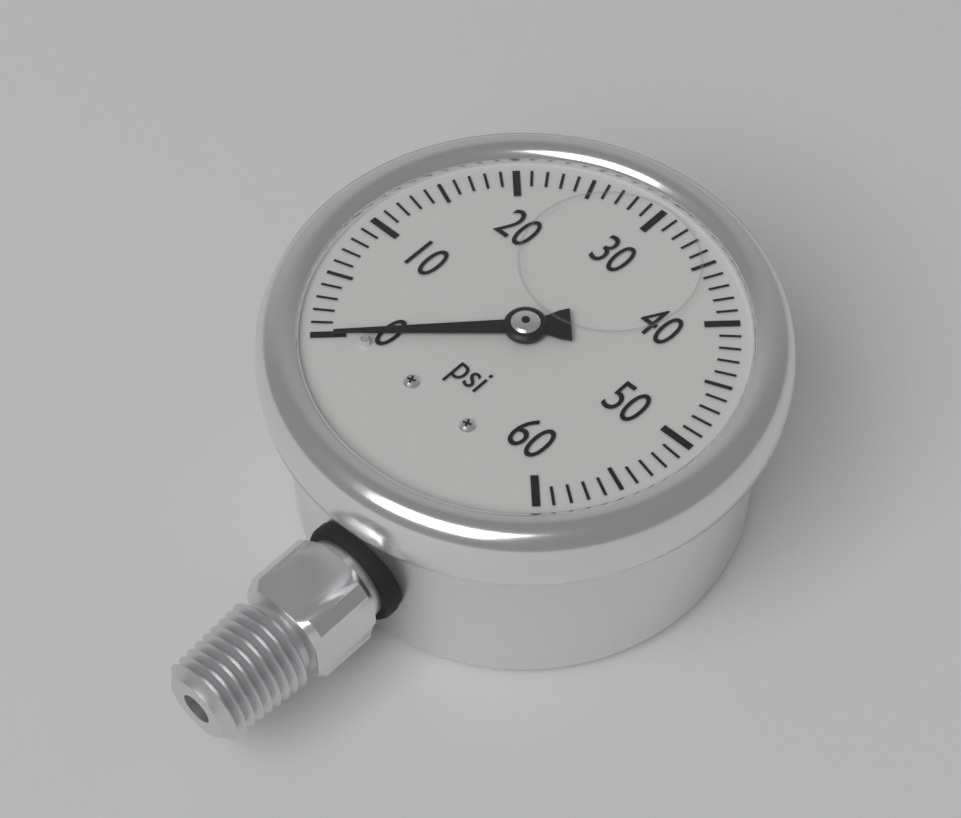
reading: 0 psi
